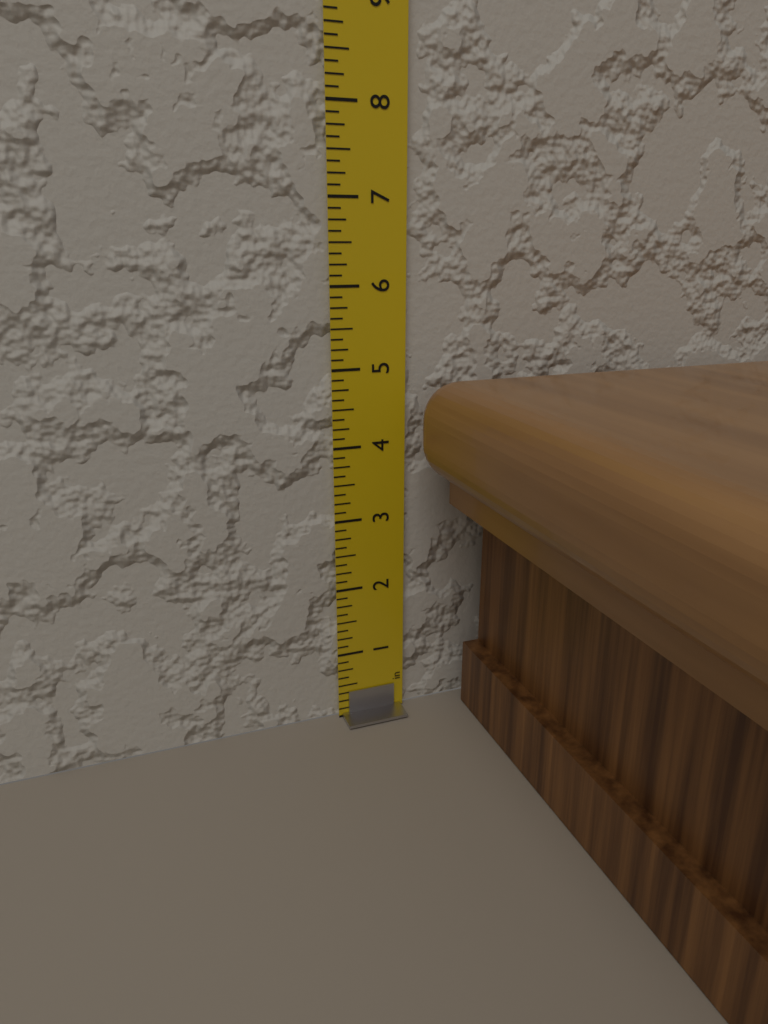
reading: 4.875 in
